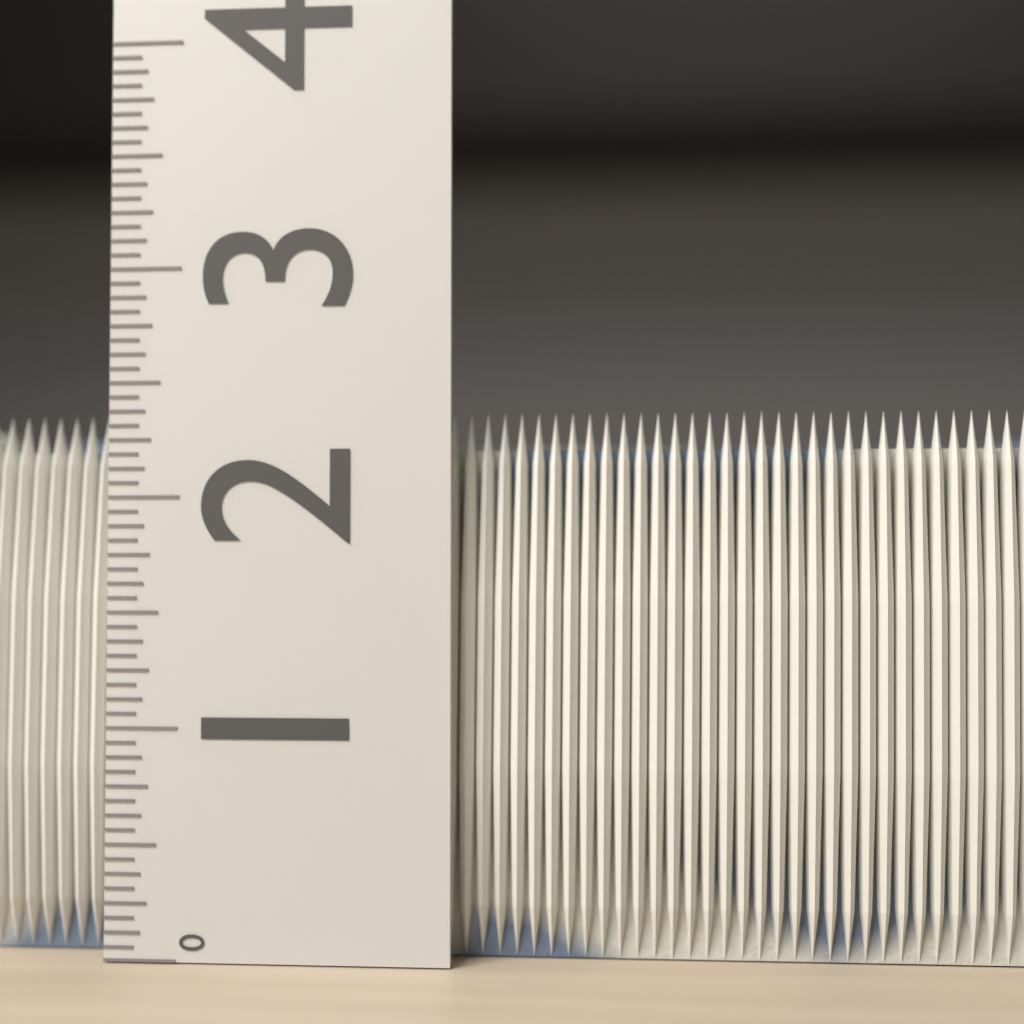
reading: 2.3750 (no unit)
